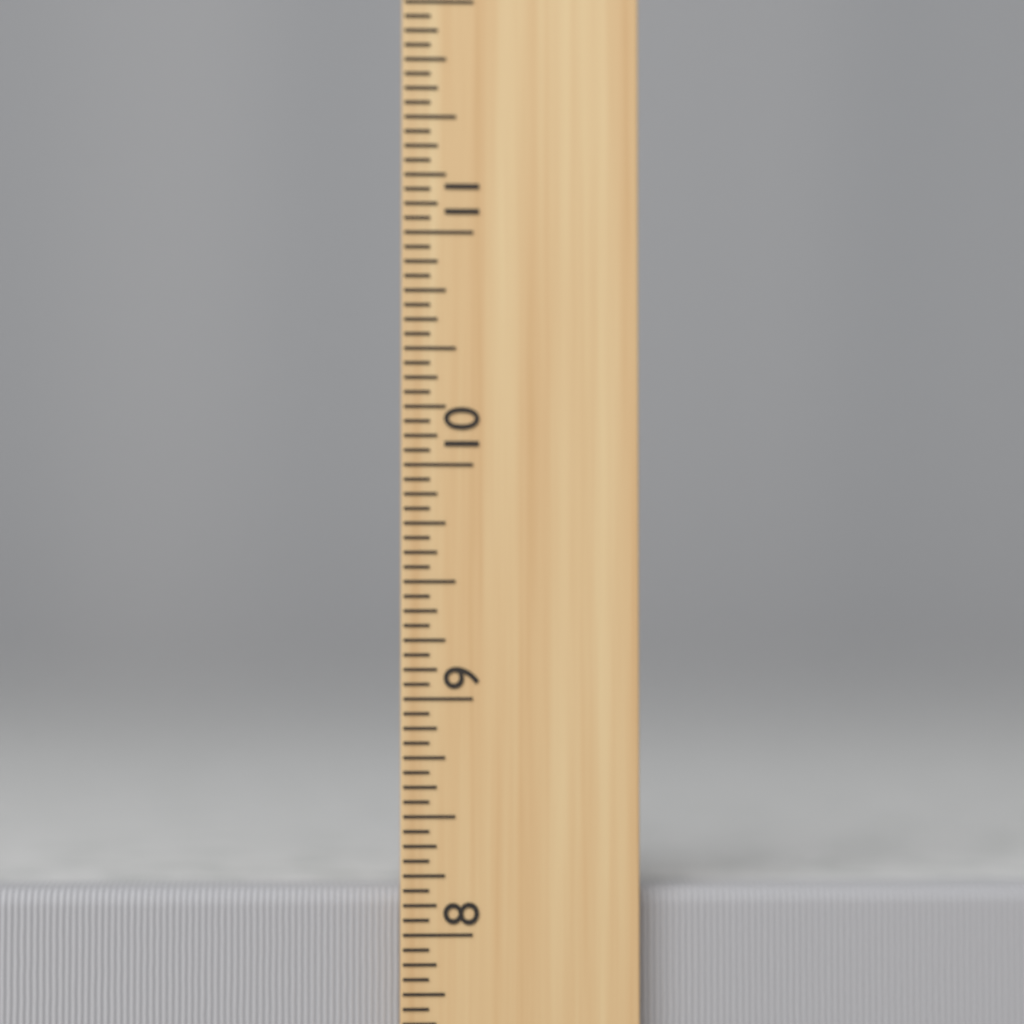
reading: 8.1875 inch
